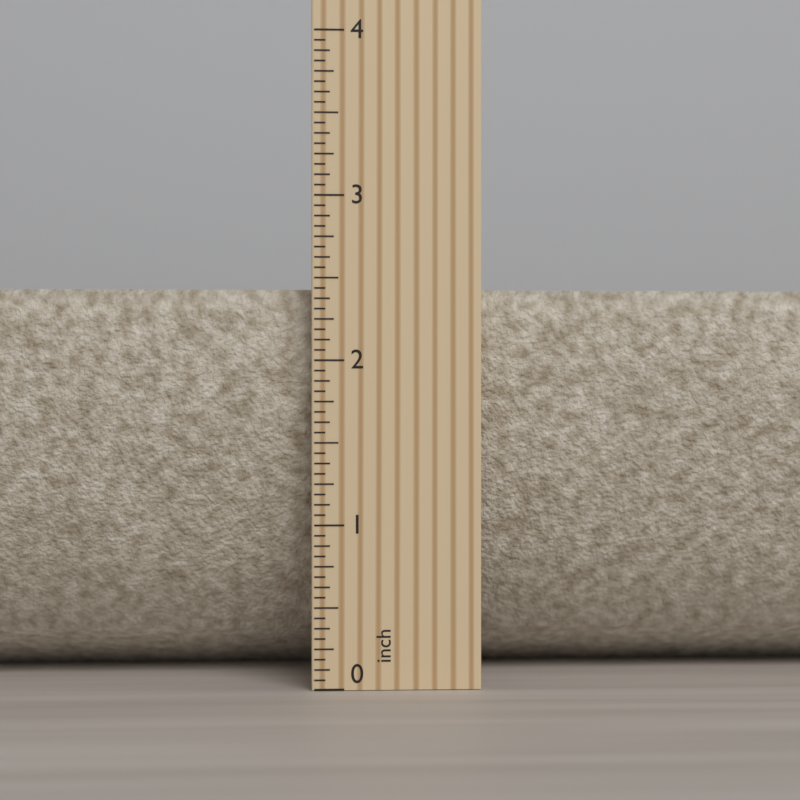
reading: 2.4375 inch
